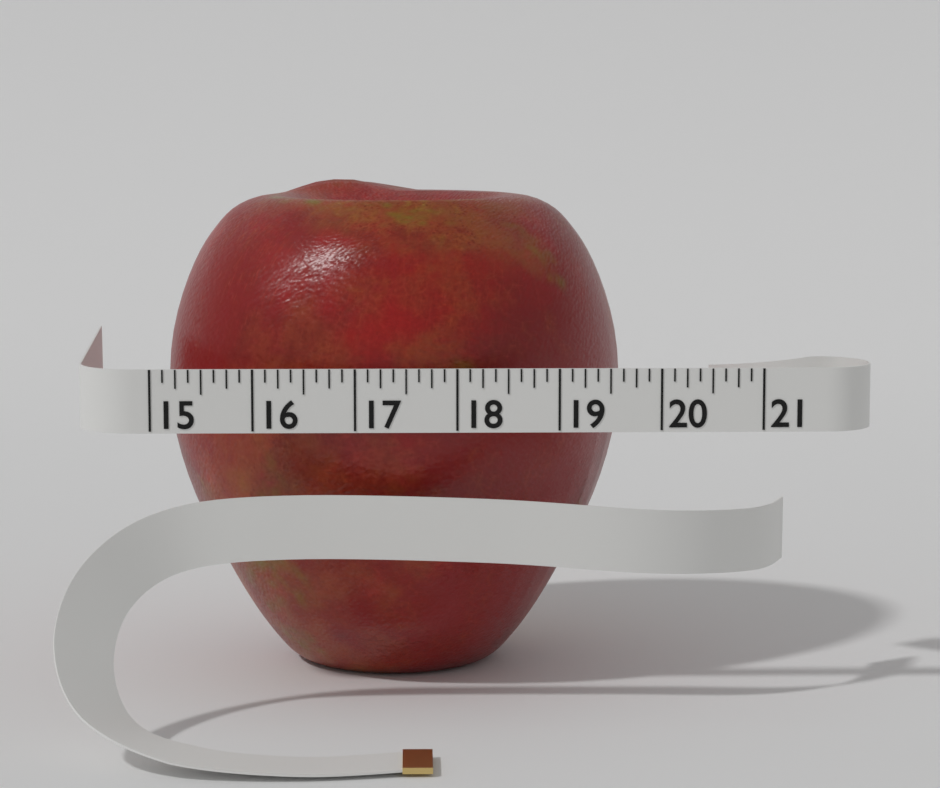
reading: 19.750 (no unit)
